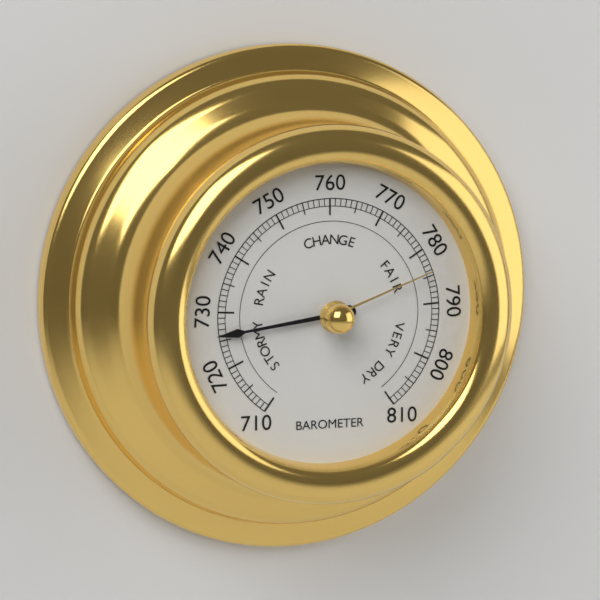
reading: 726 (no unit)
